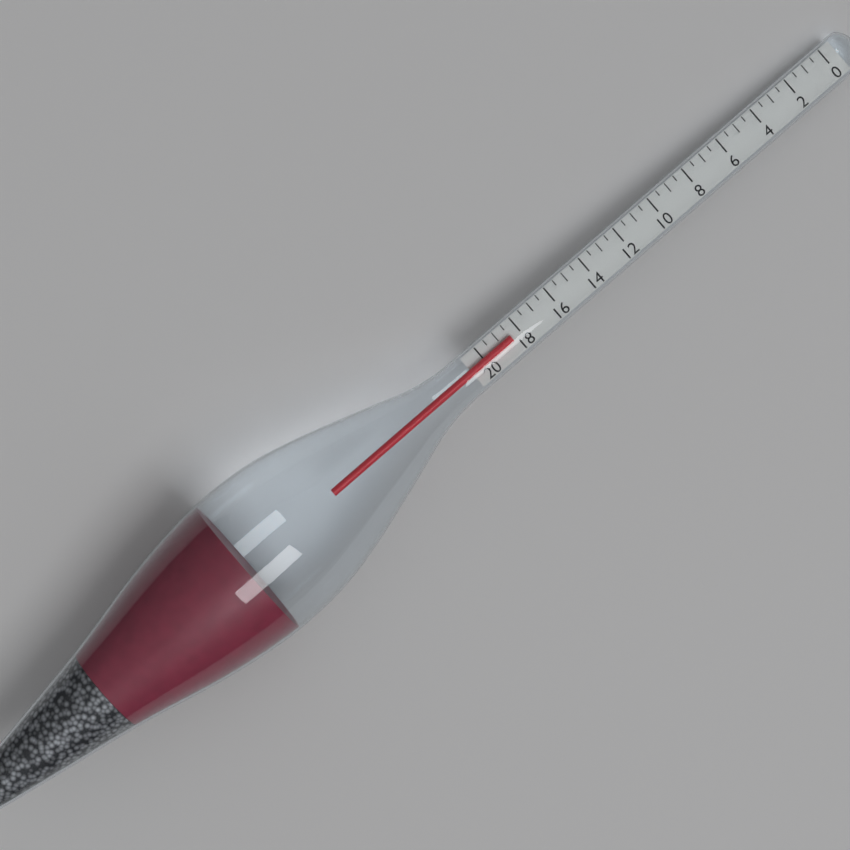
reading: 18.5 (no unit)
